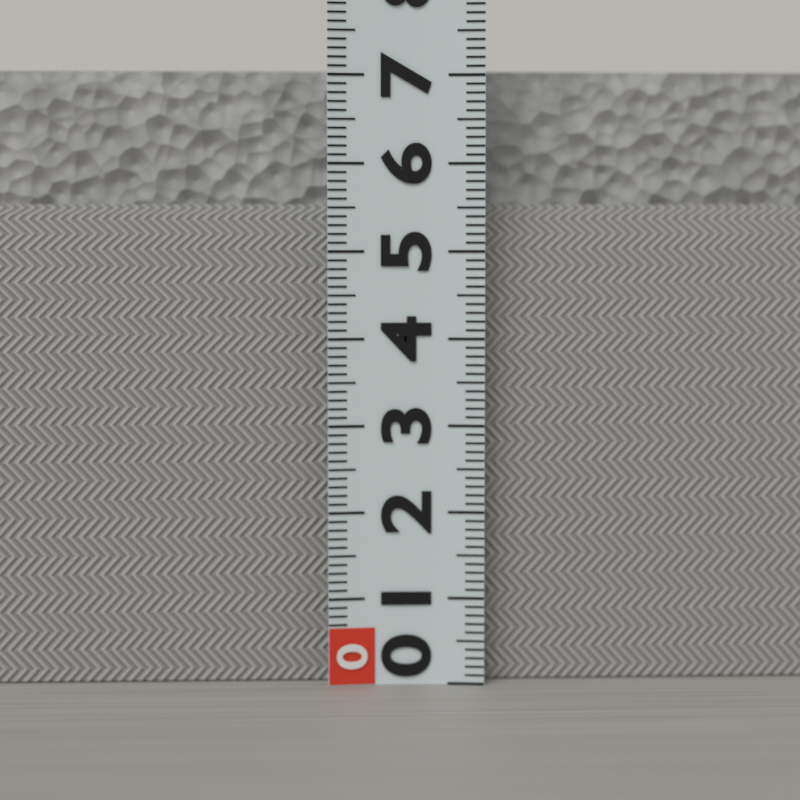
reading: 7.1 (no unit)
